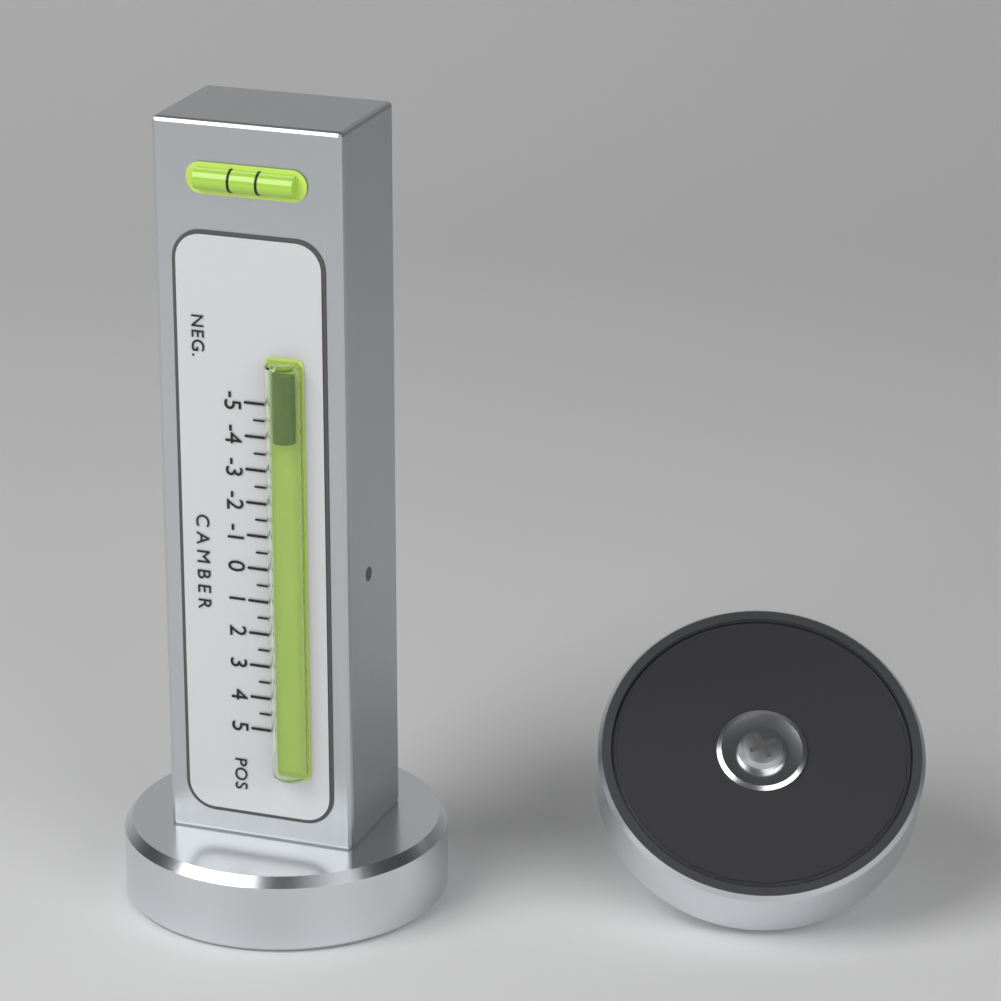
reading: -4.0 (no unit)
